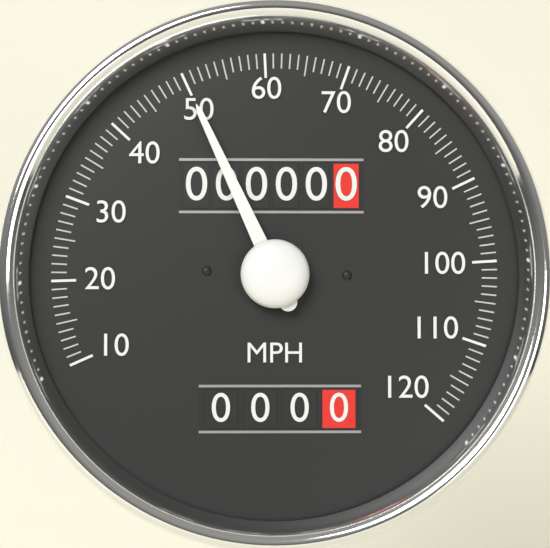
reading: 50 MPH
